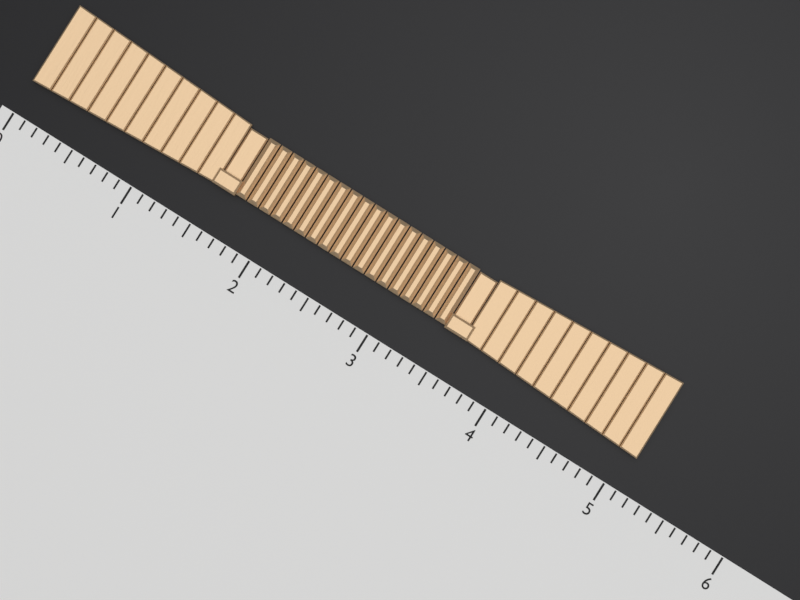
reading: 5.1 (no unit)
